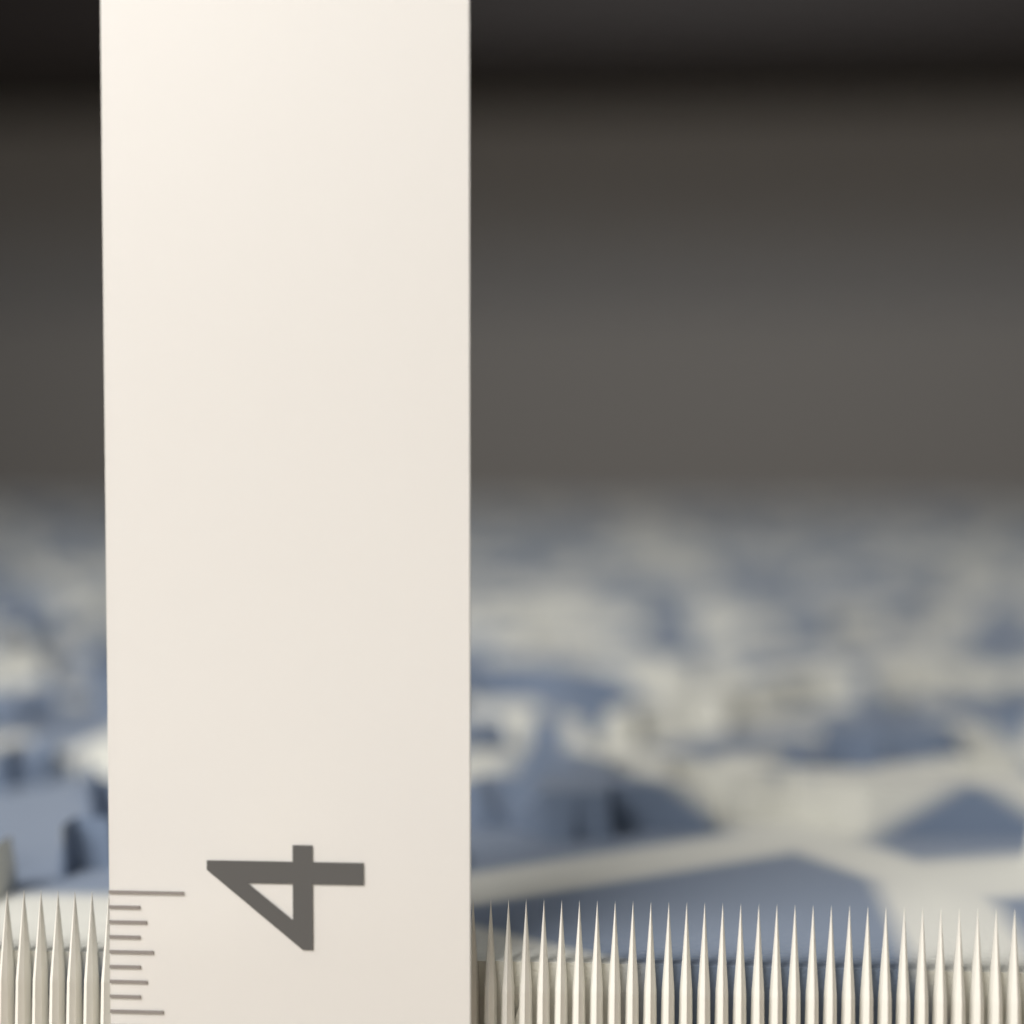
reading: 3.9375 (no unit)
